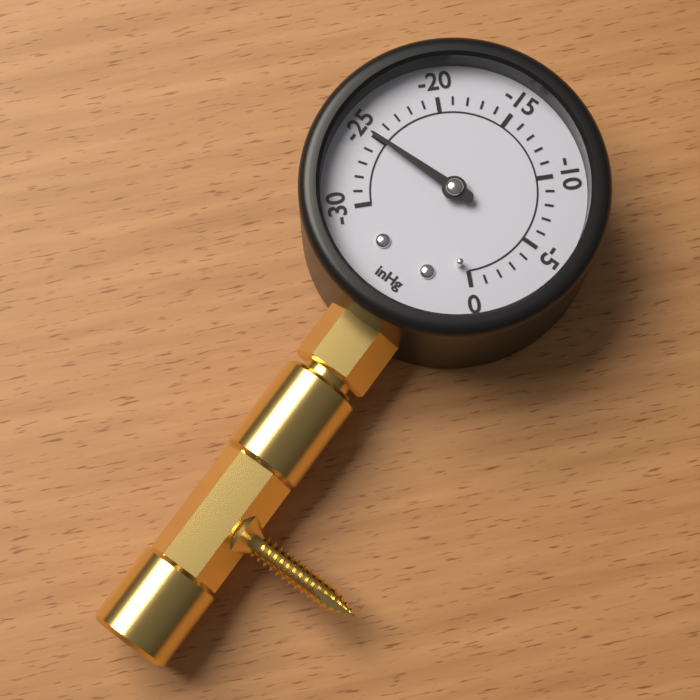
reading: -25 inHg
